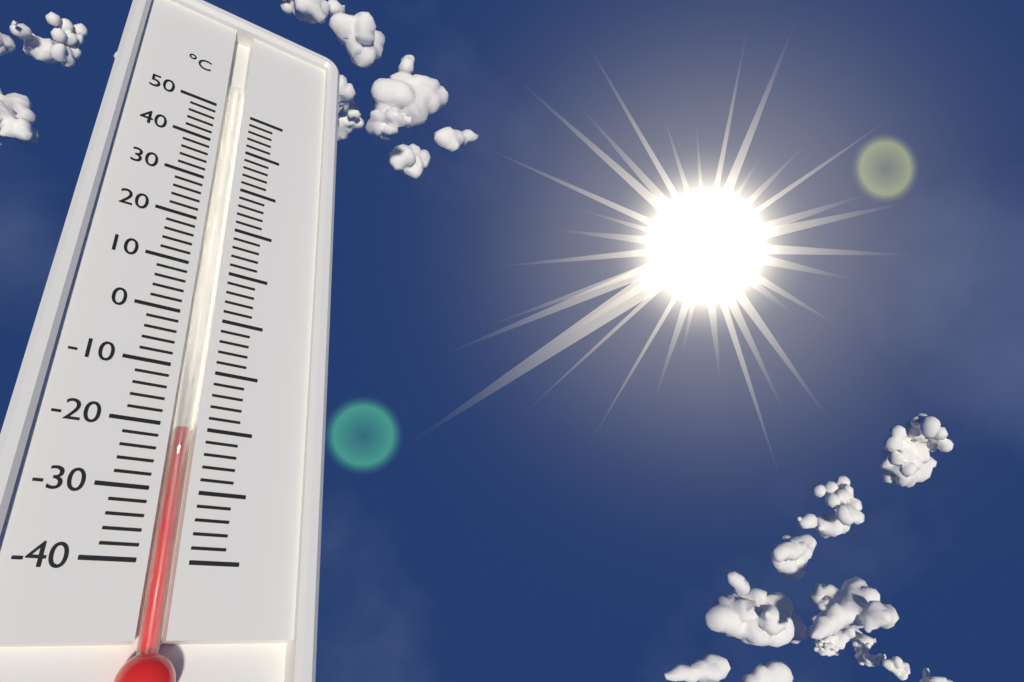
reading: -20 °C
